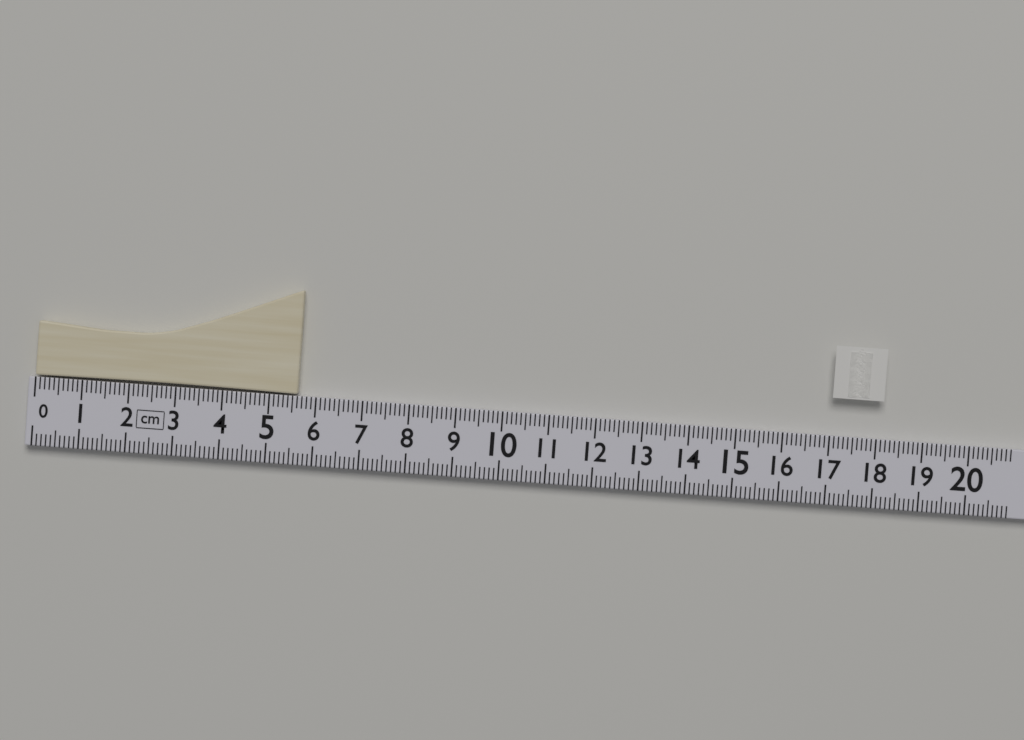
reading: 5.6 cm
